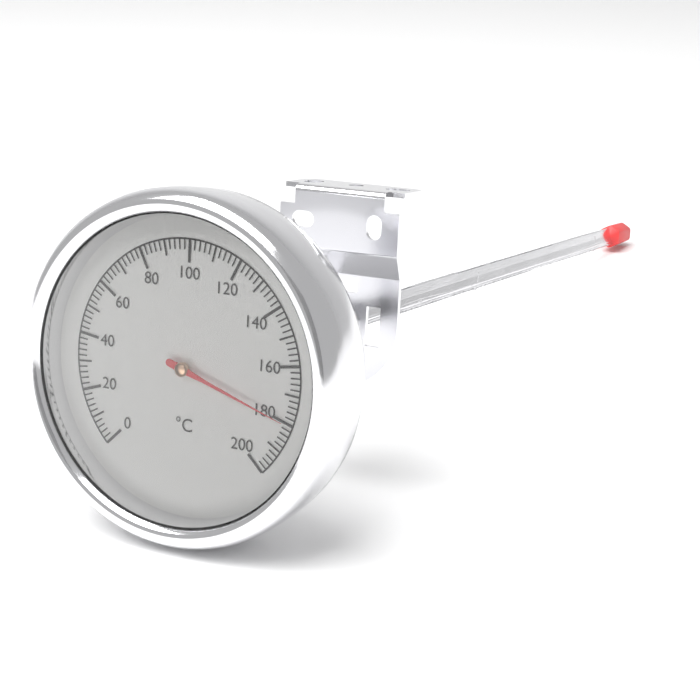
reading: 180 °C
